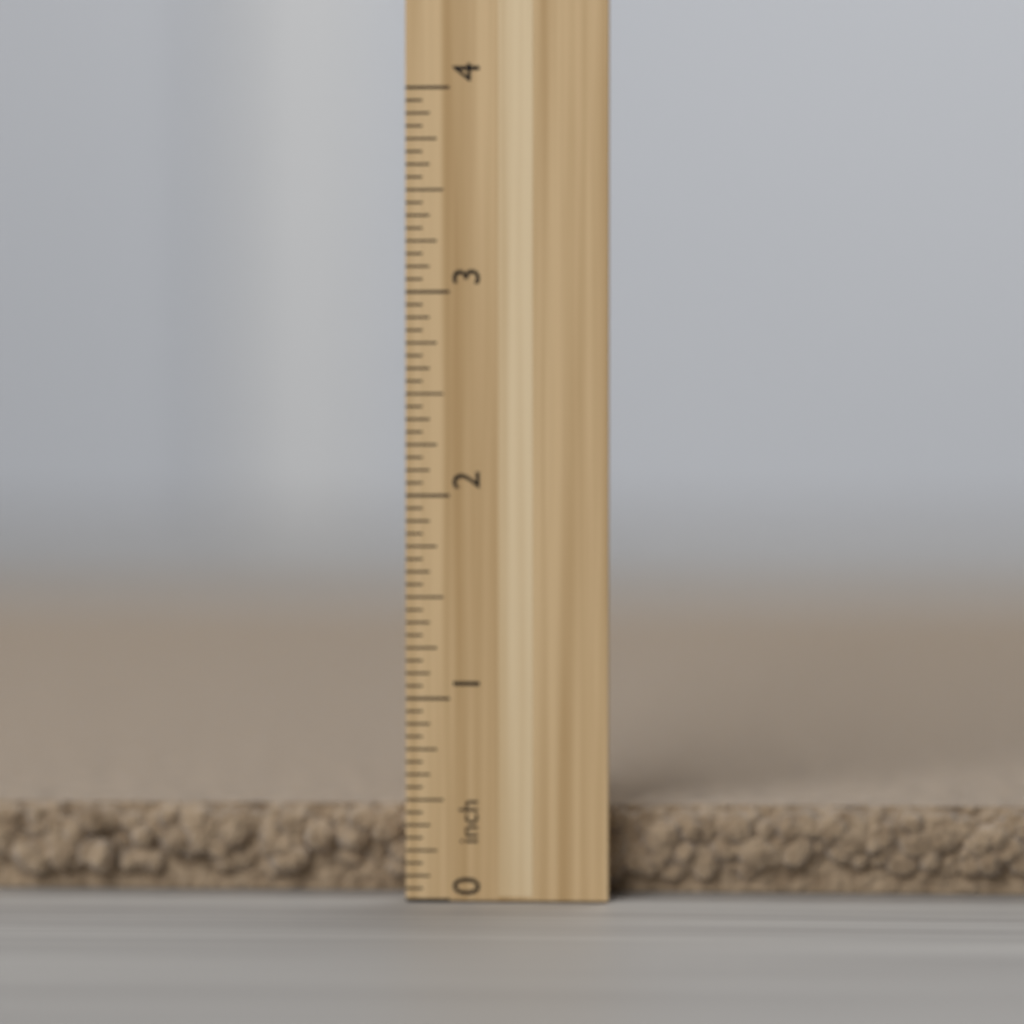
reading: 0.4375 inch
